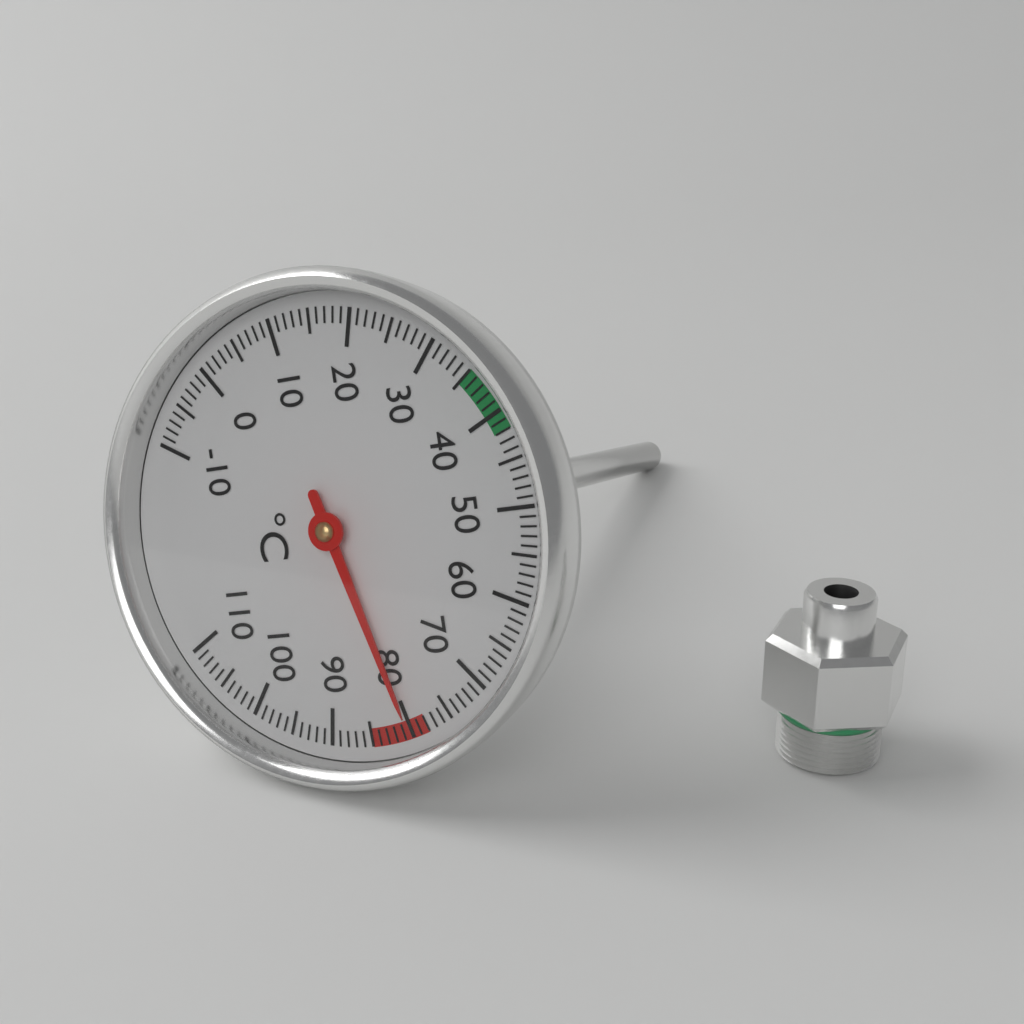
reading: 80 °C
